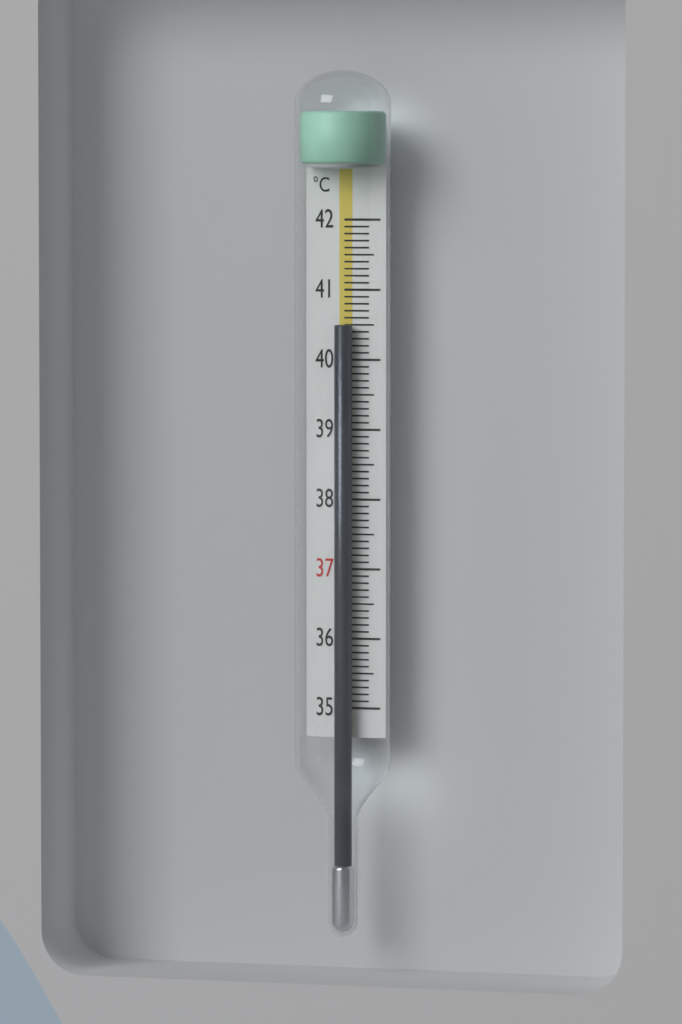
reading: 40.5 °C
